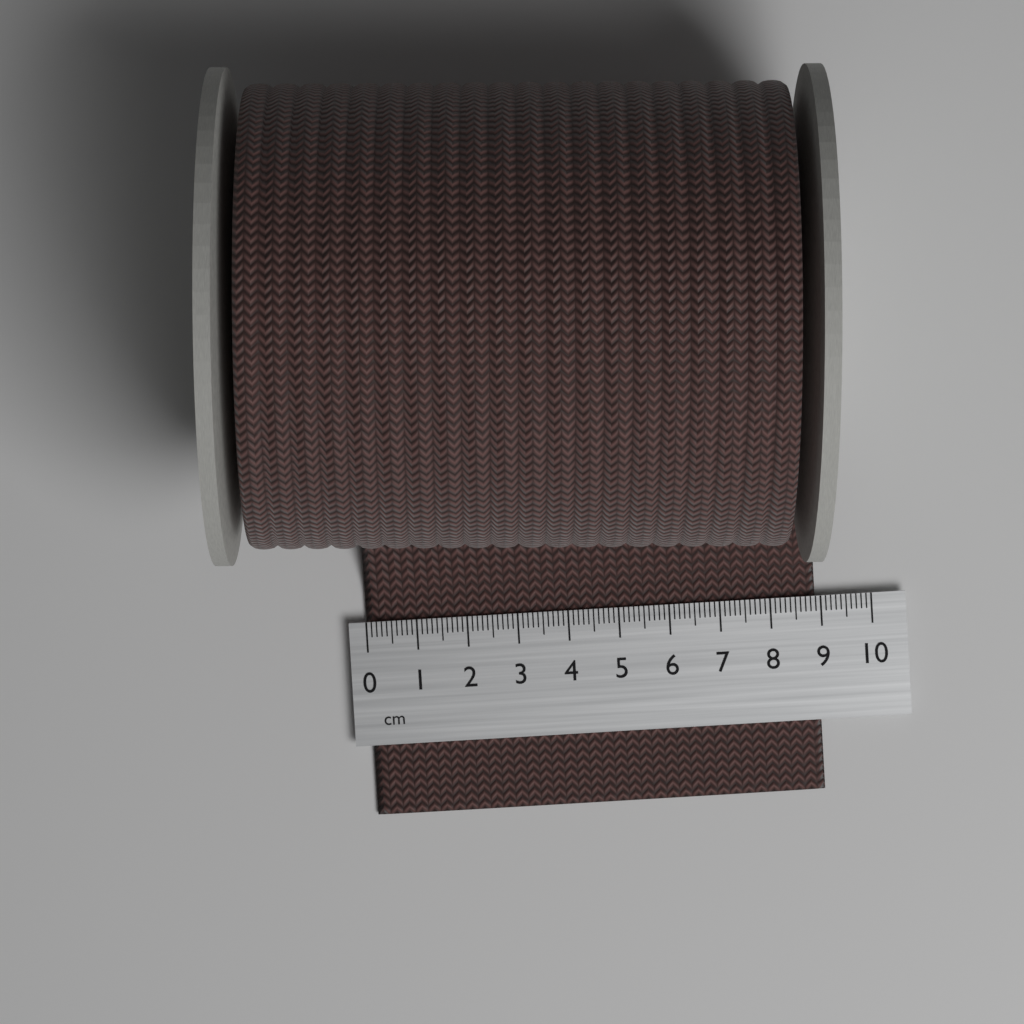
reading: 8.9 cm
